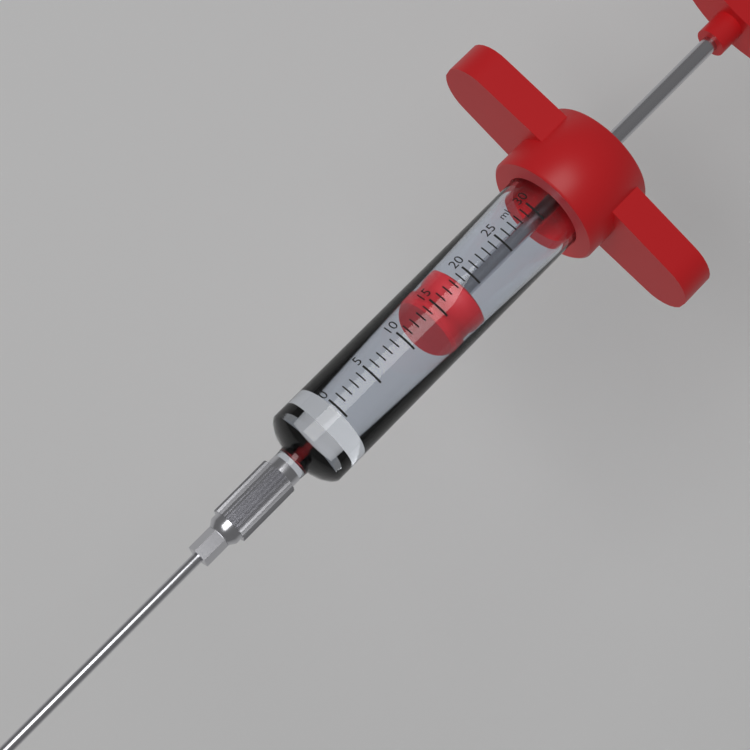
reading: 14 ml
